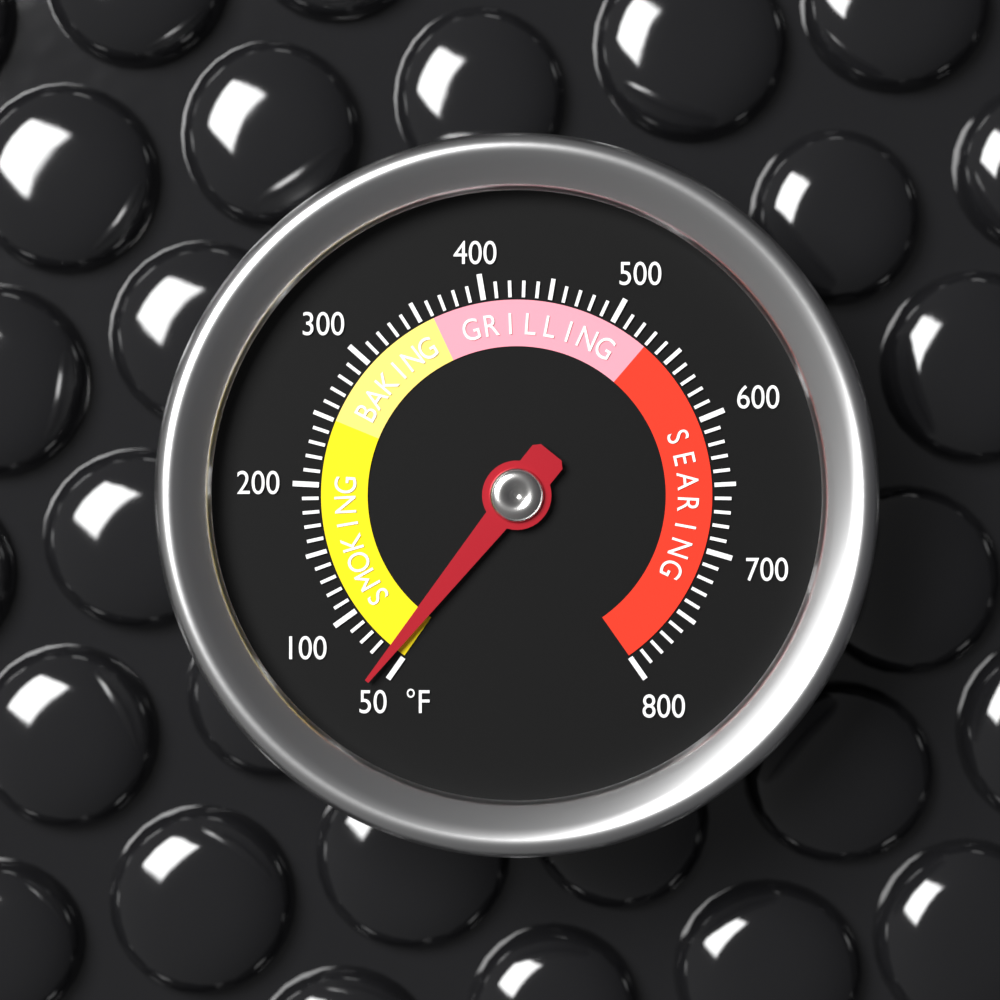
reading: 60 °F
